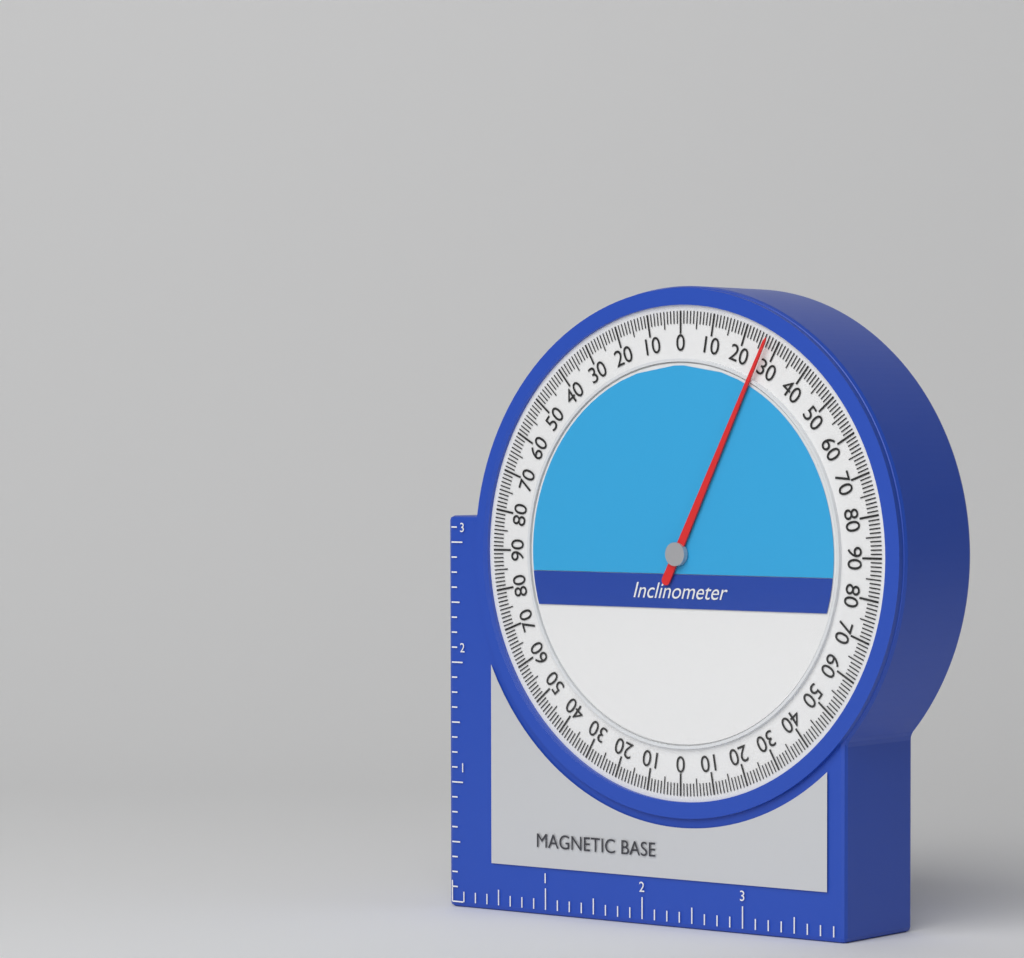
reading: 27 (no unit)
